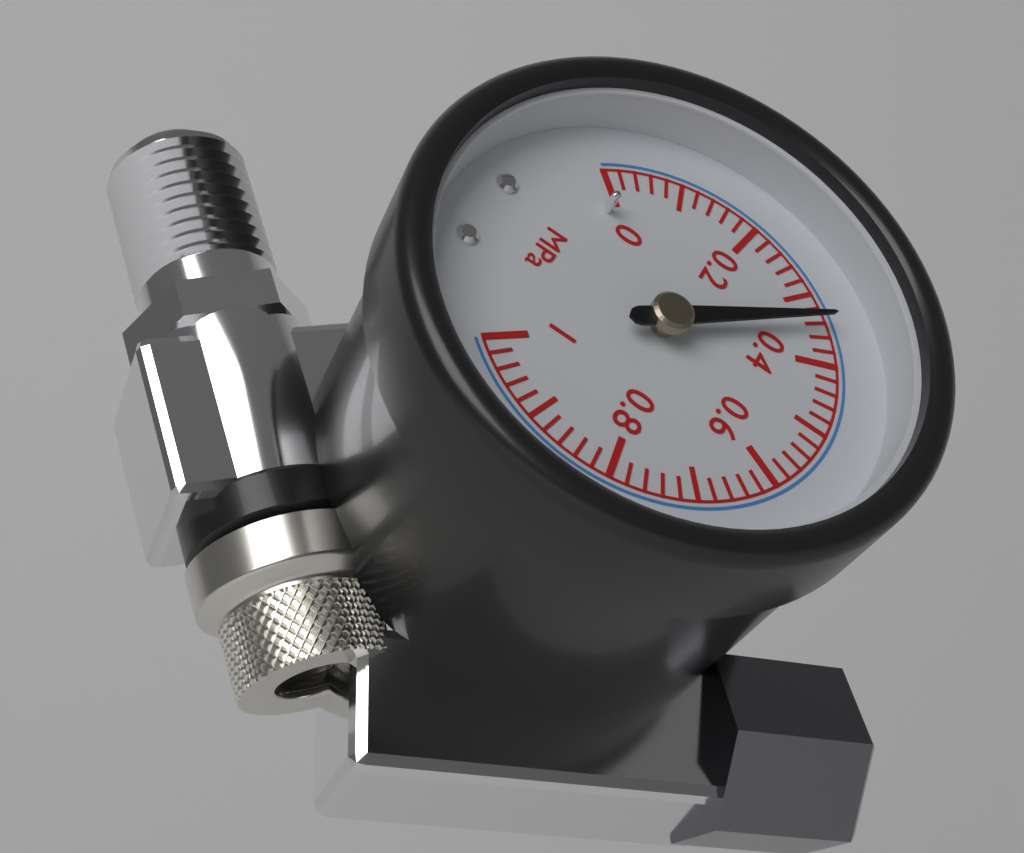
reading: 0.34 MPa
